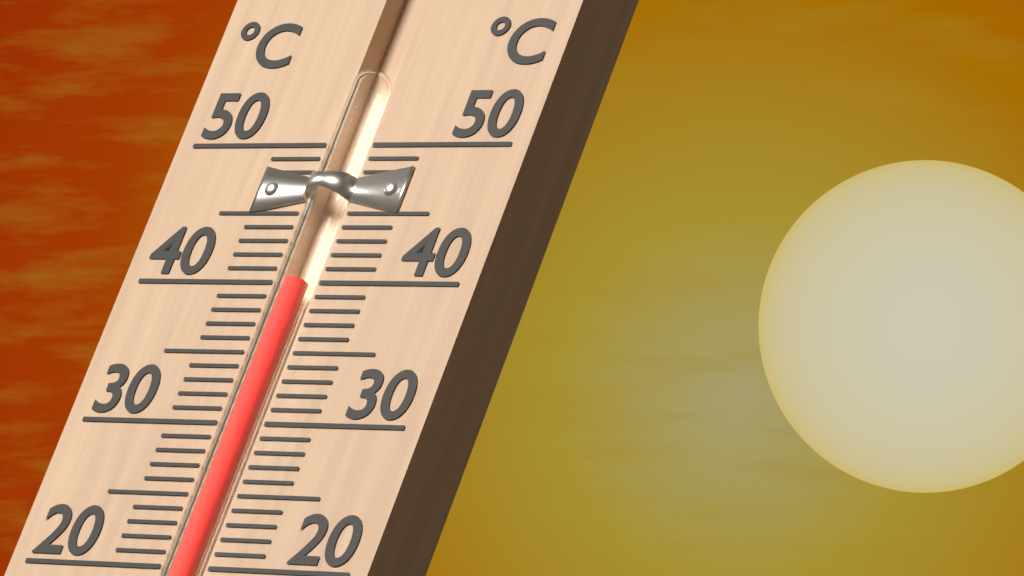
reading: 40 °C
